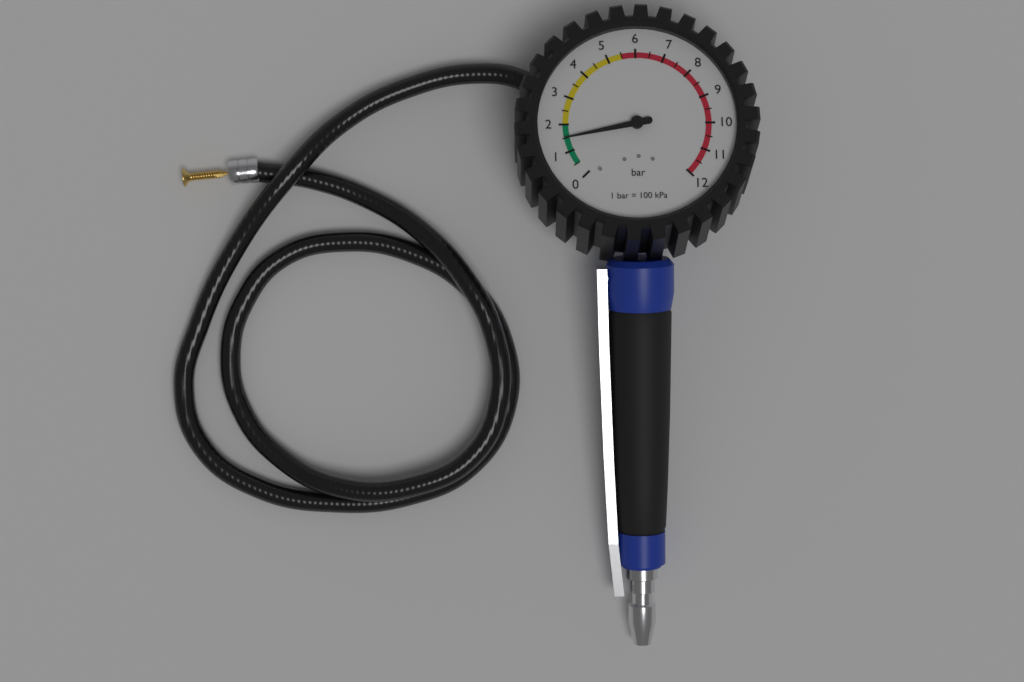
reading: 1.5 bar
